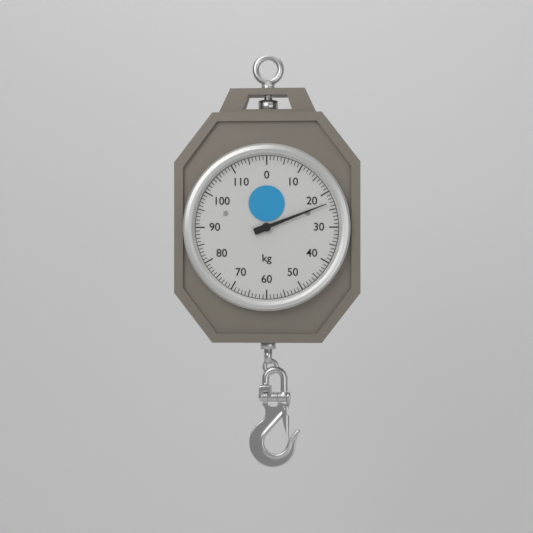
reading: 23 kg
